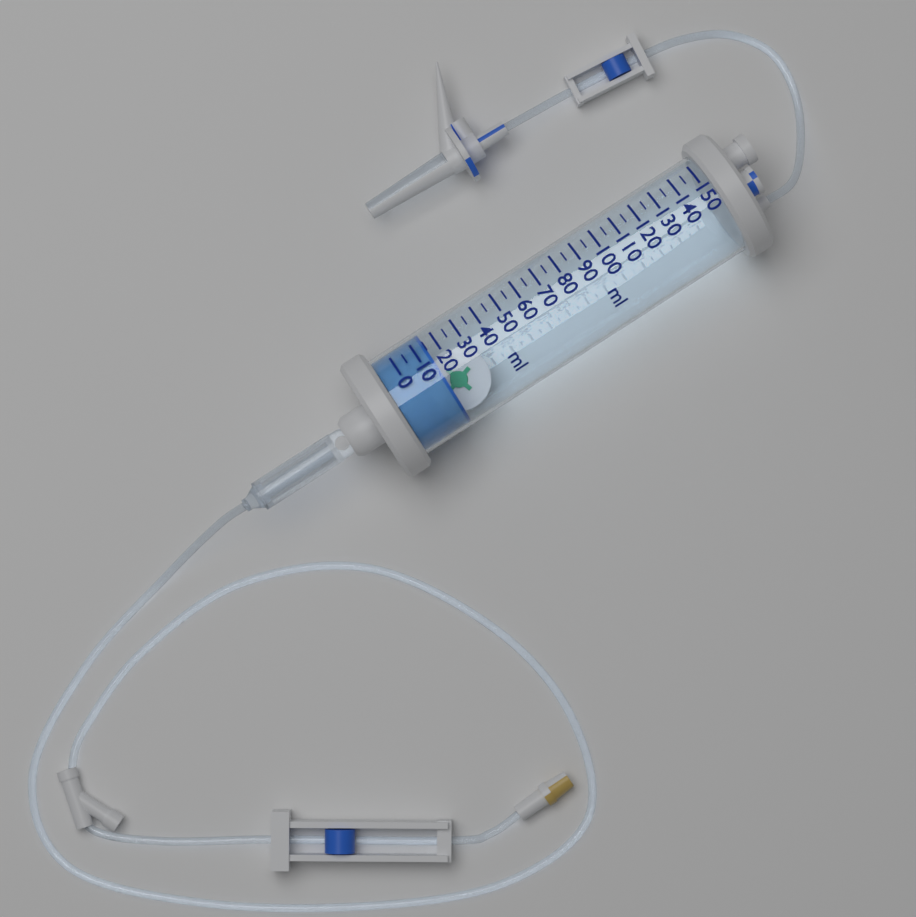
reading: 15 ml
